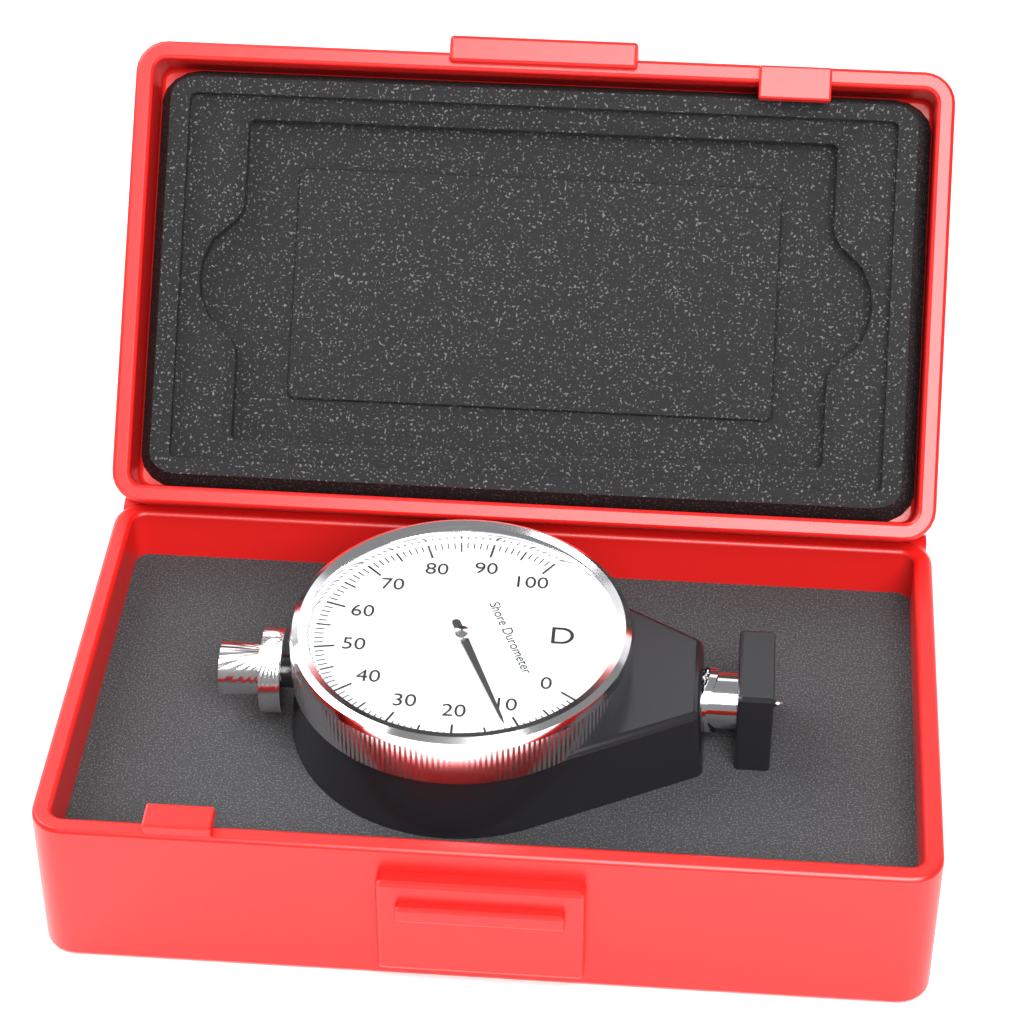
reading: 12 Shore D
